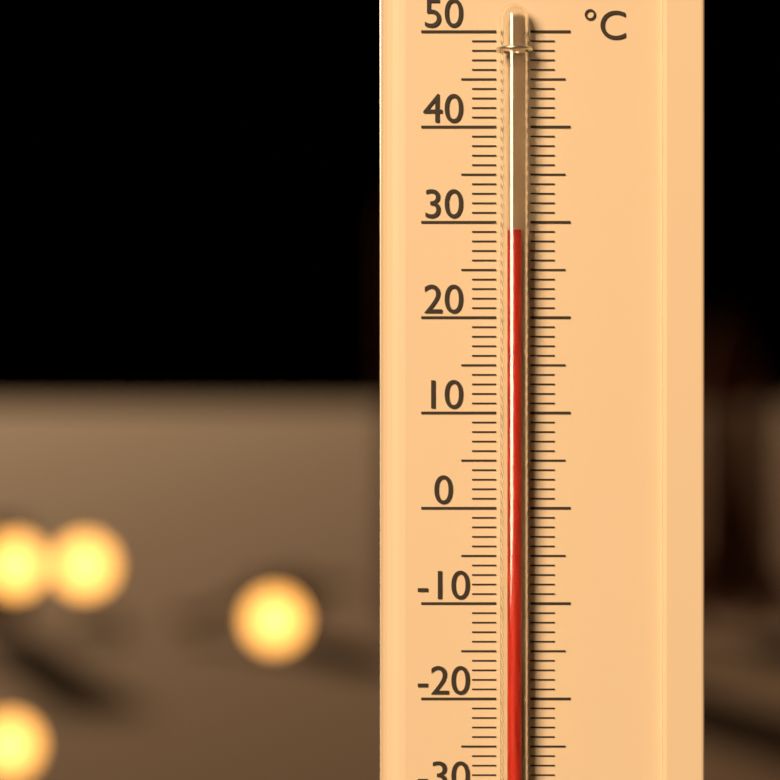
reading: 29 °C
